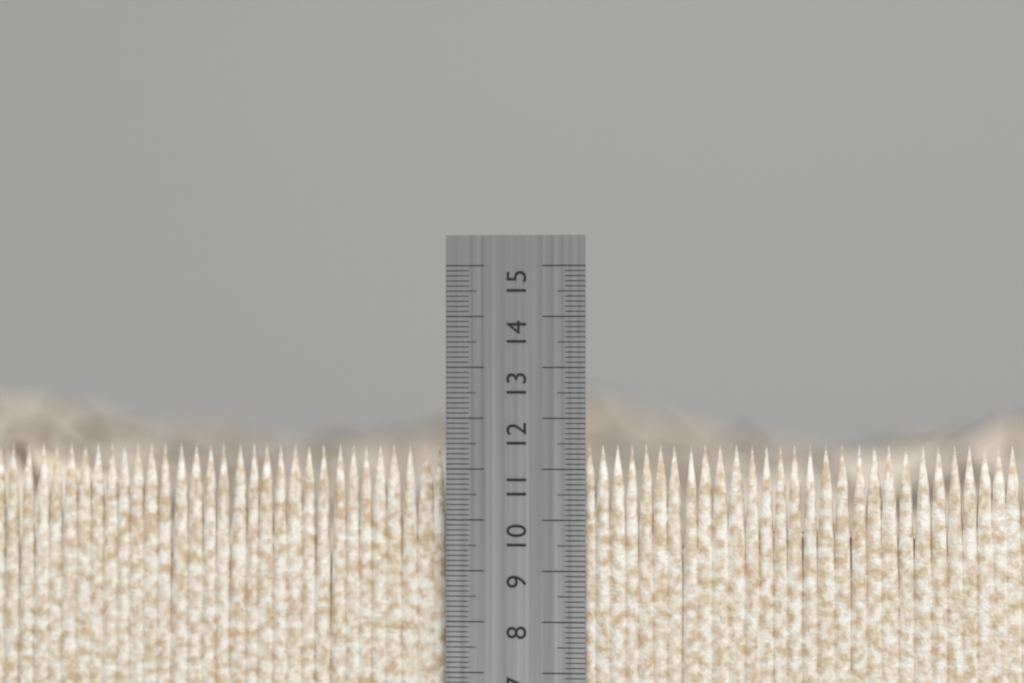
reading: 11.5 cm
